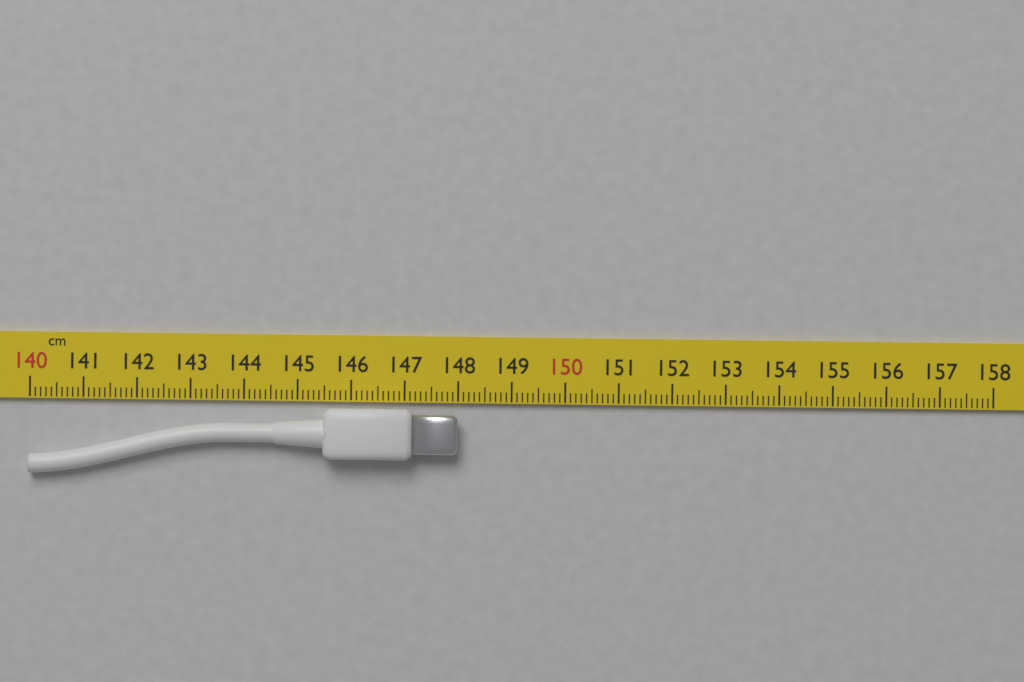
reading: 148.0 cm
